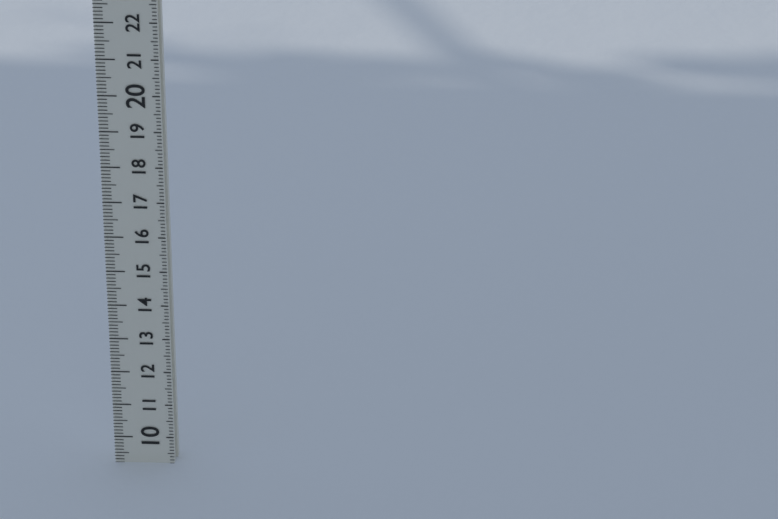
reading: 9.2 (no unit)
